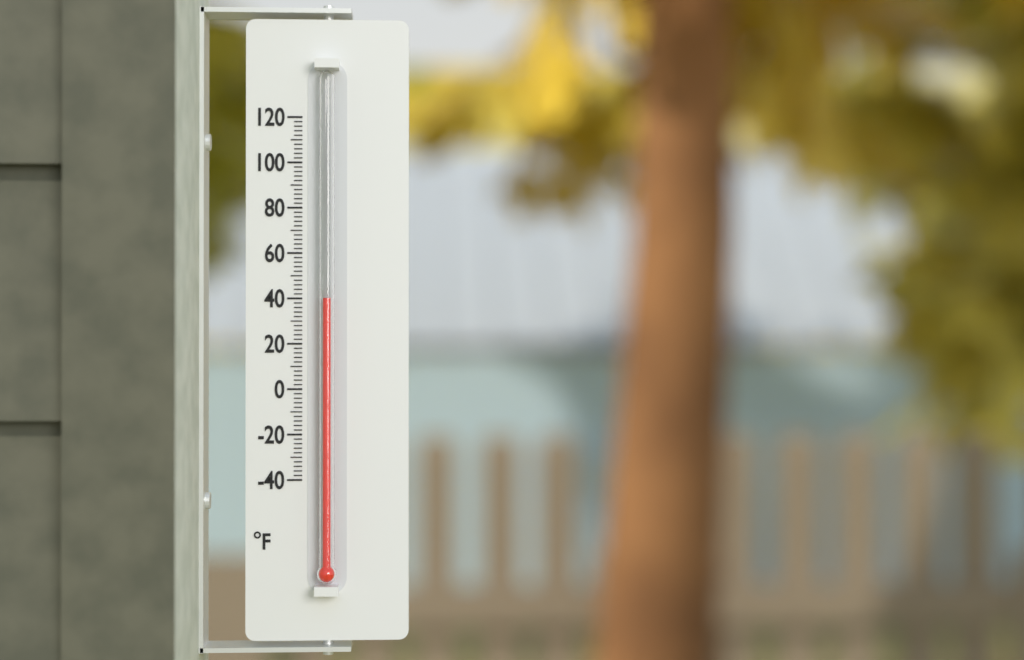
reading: 40 °F
